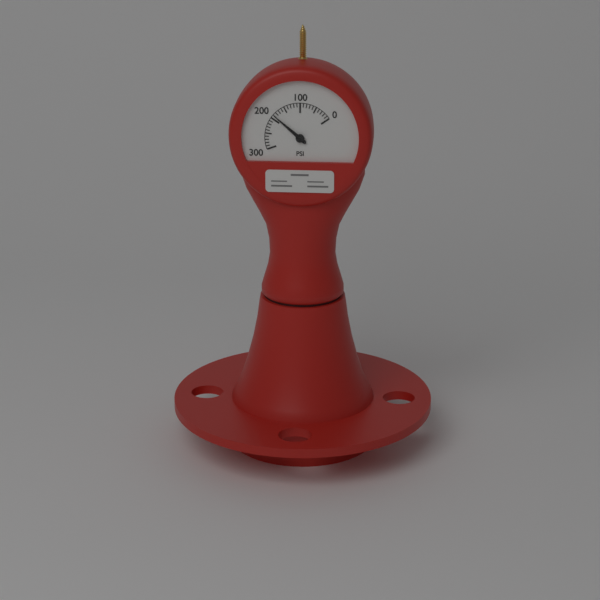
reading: 190 psi
